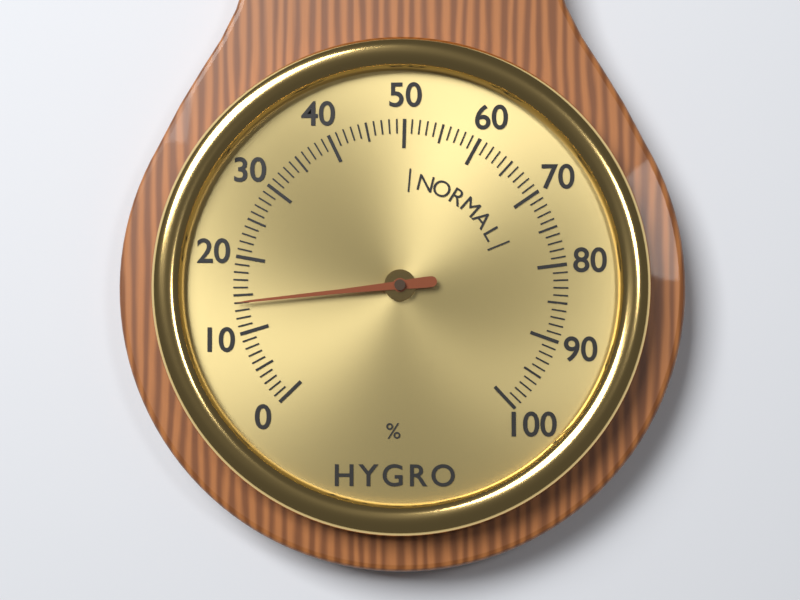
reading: 14 %
